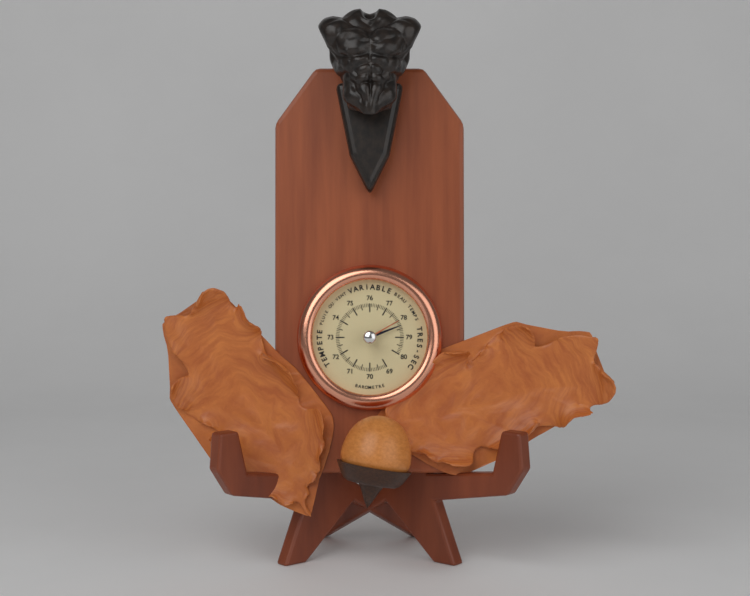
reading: 78.3 (no unit)
